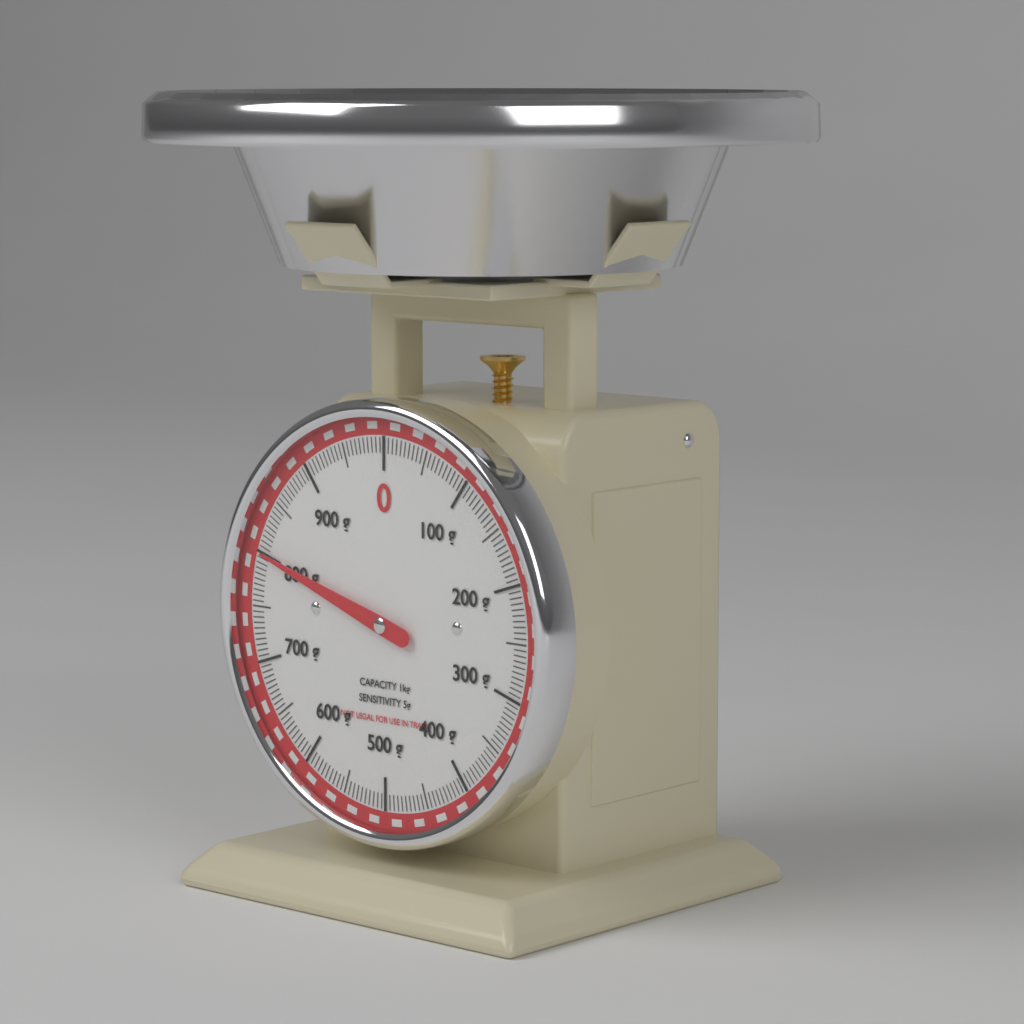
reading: 800 g
